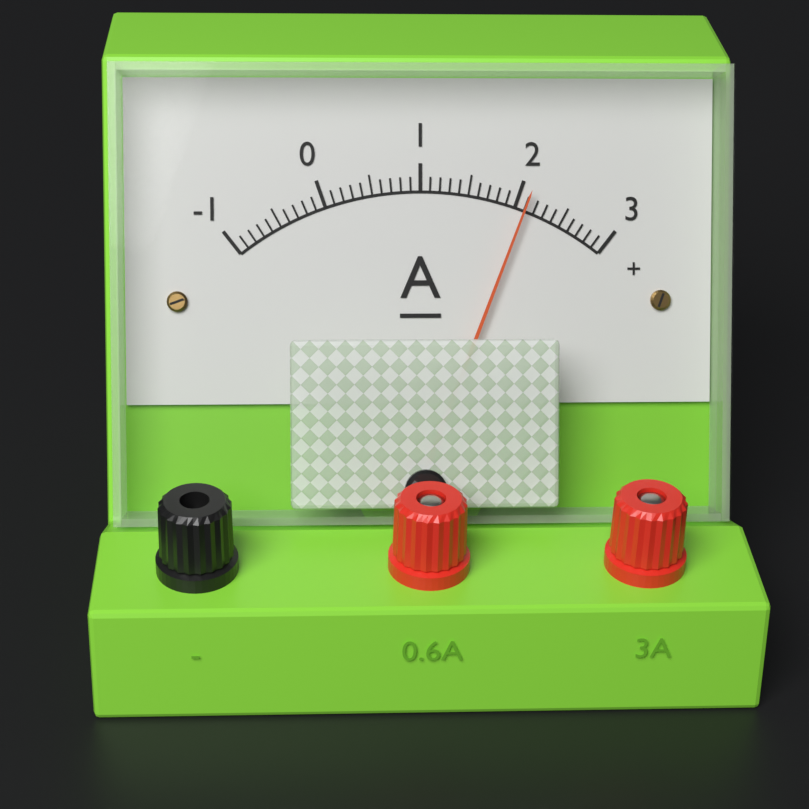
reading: 2.1 A
